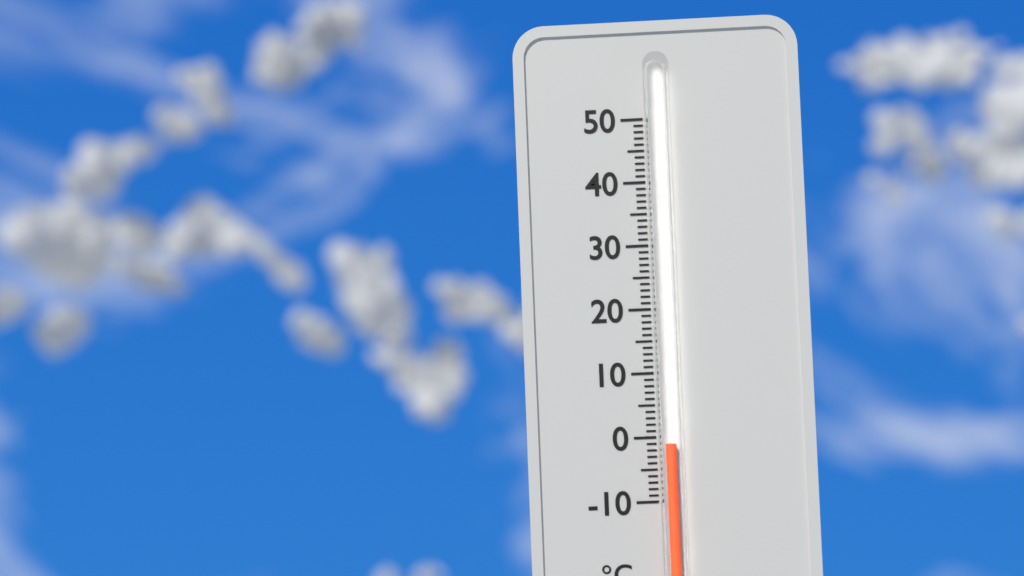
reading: -1 °C
